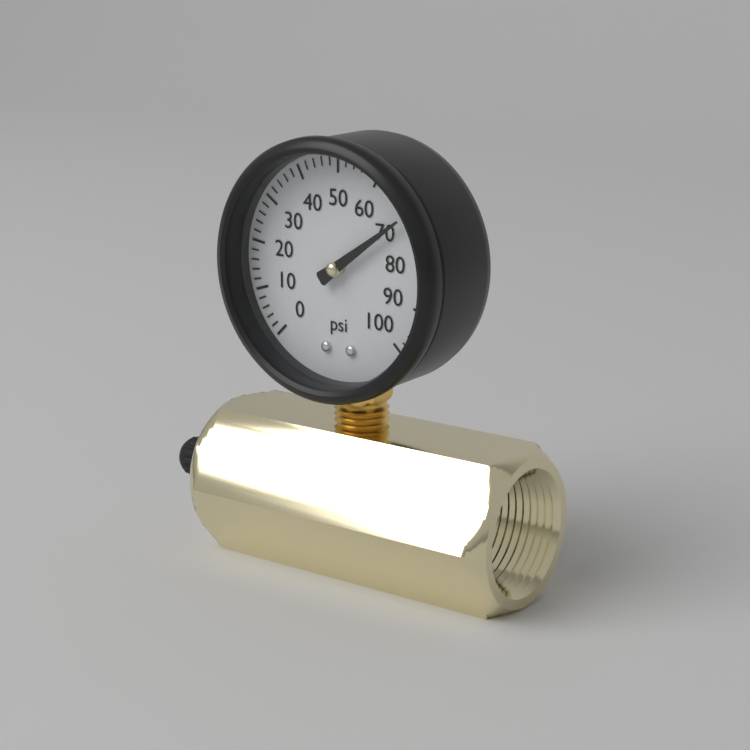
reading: 70 psi
